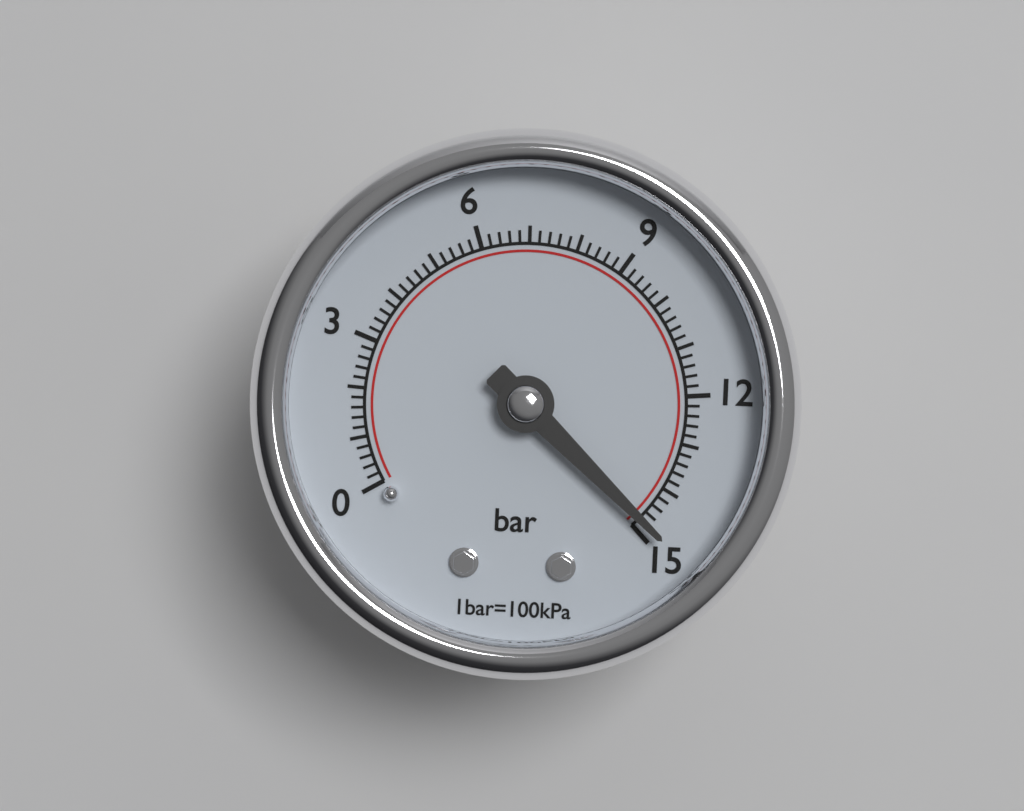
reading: 14.8 bar
